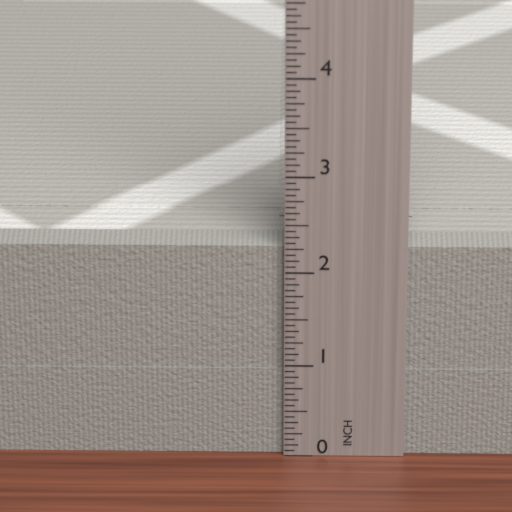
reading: 2.2500 in
